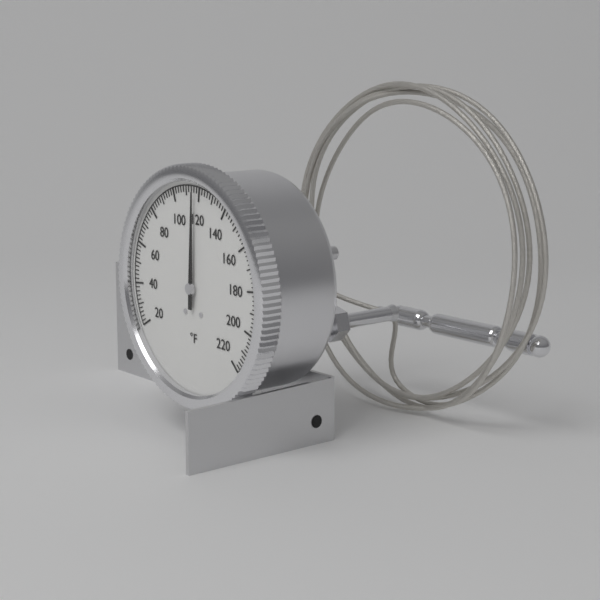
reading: 116 °F
